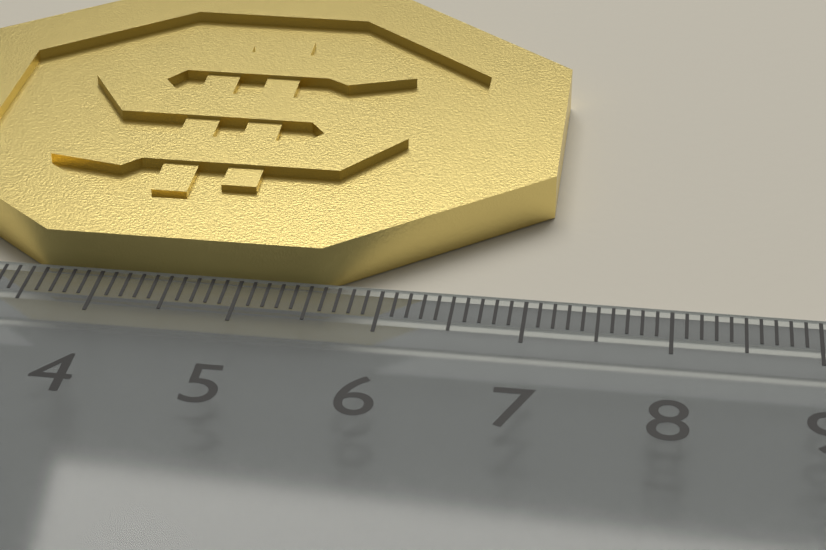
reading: 7.1 cm
